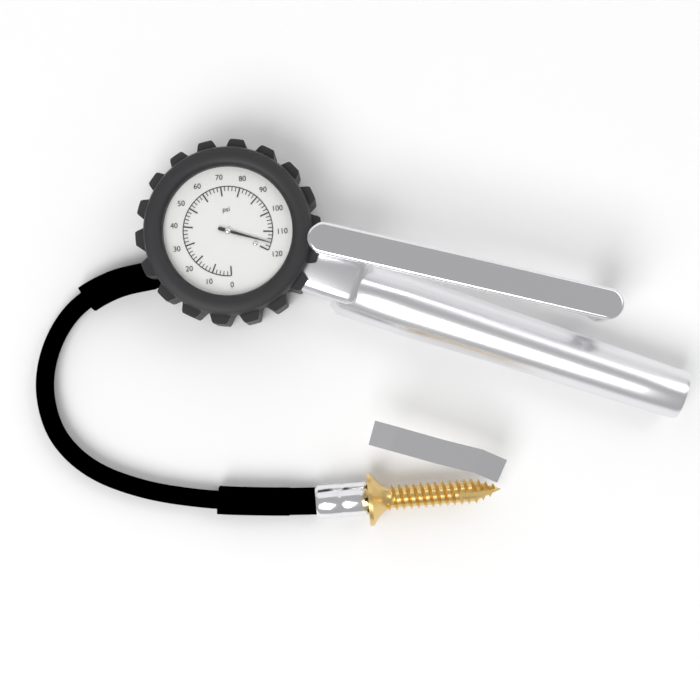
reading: 116 psi
